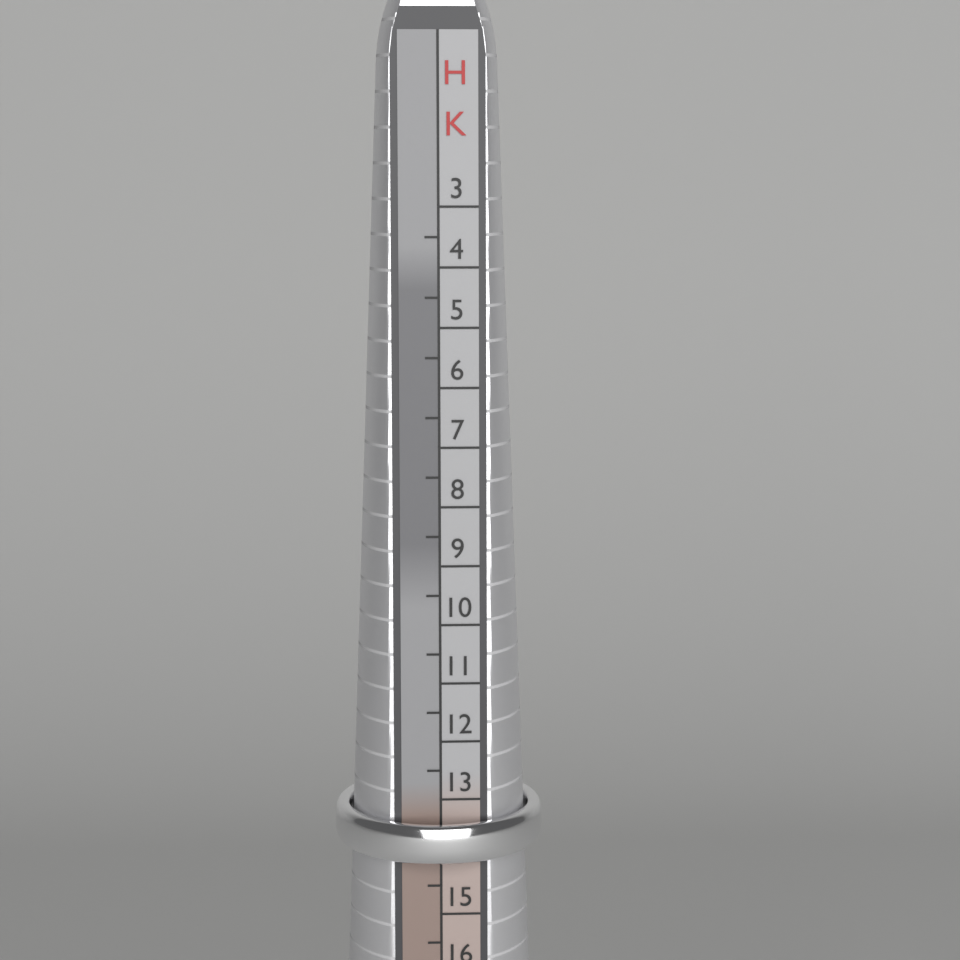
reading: 14.0 HK
